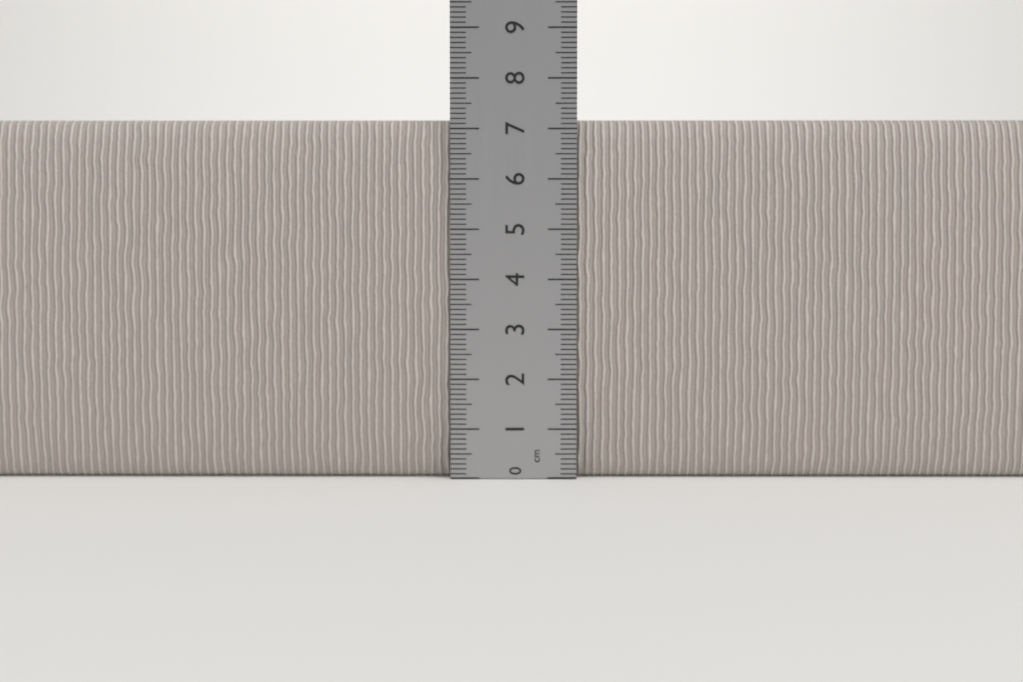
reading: 7.2 cm
